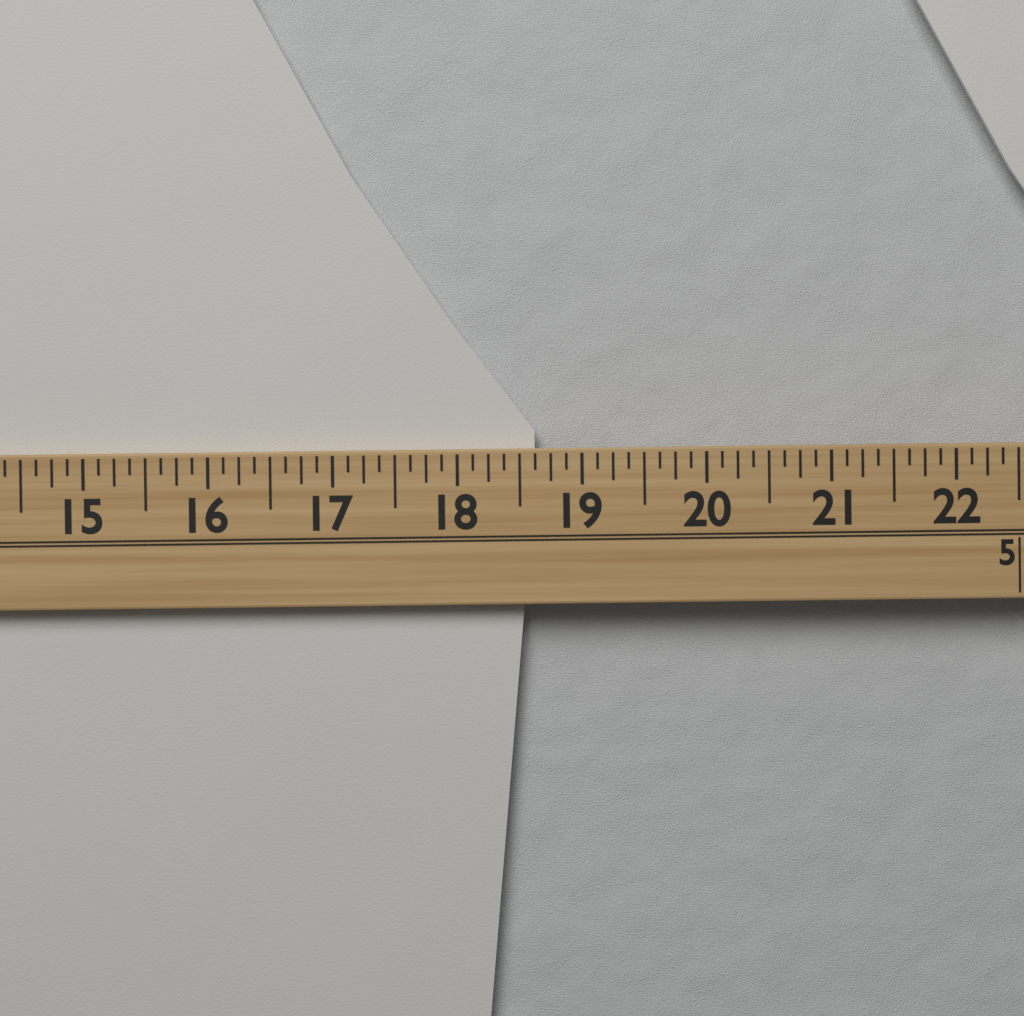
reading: 18.625 (no unit)
